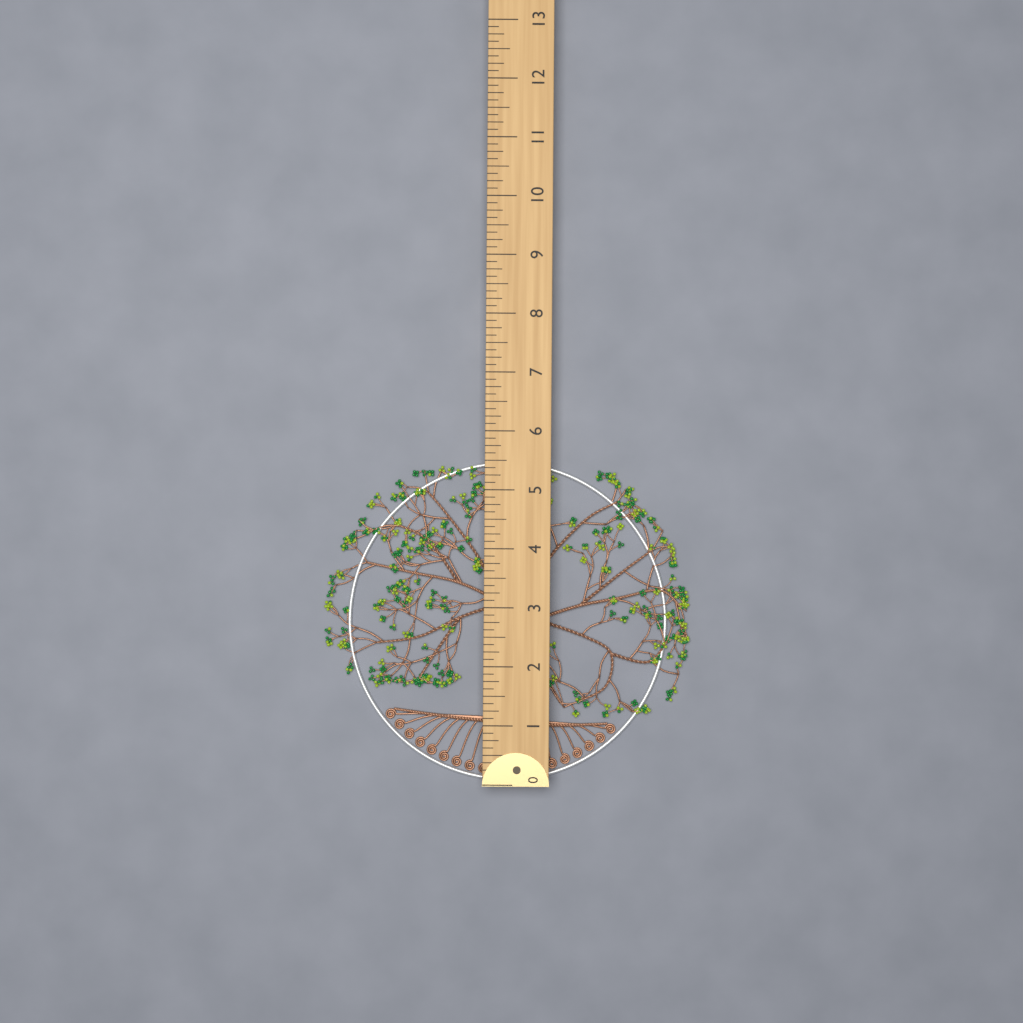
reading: 5.500 (no unit)
